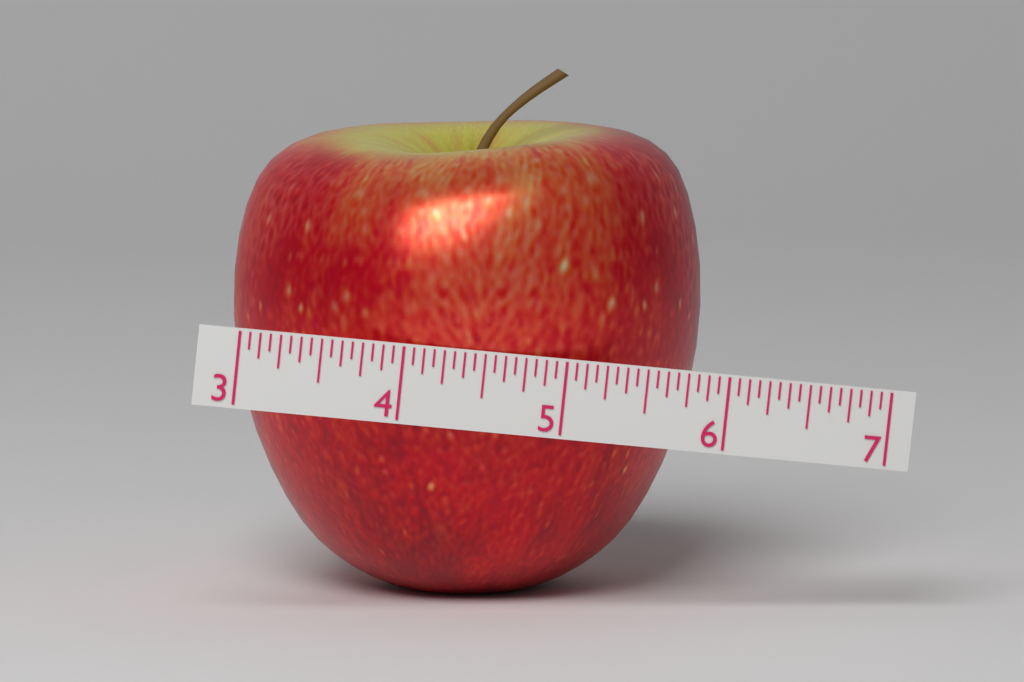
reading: 5.9375 (no unit)
